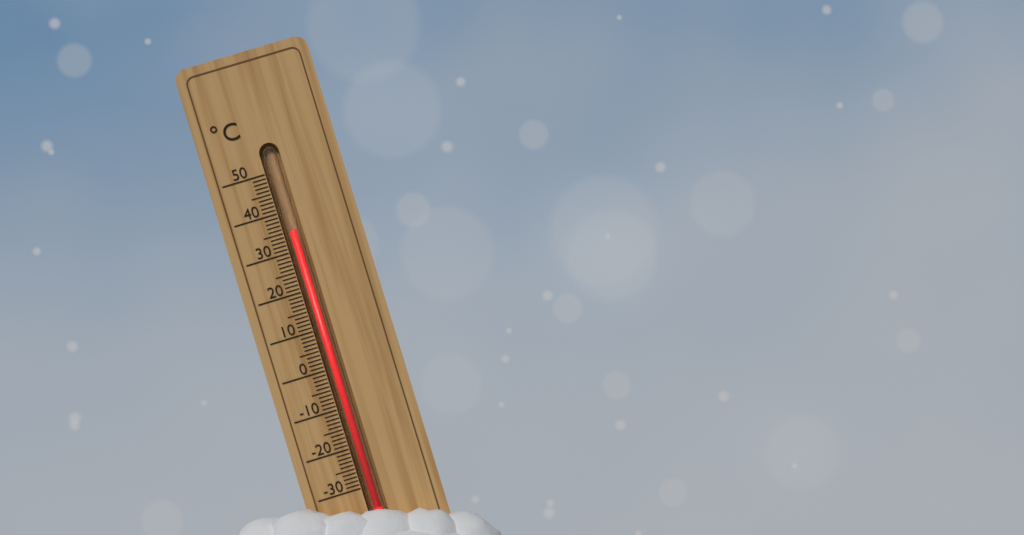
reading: 35 °C
